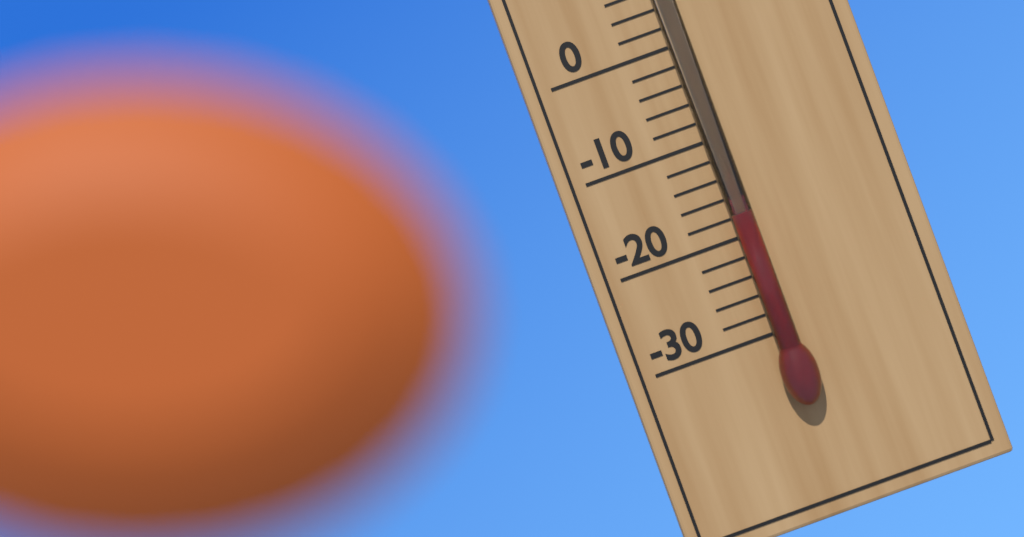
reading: -18 °C
